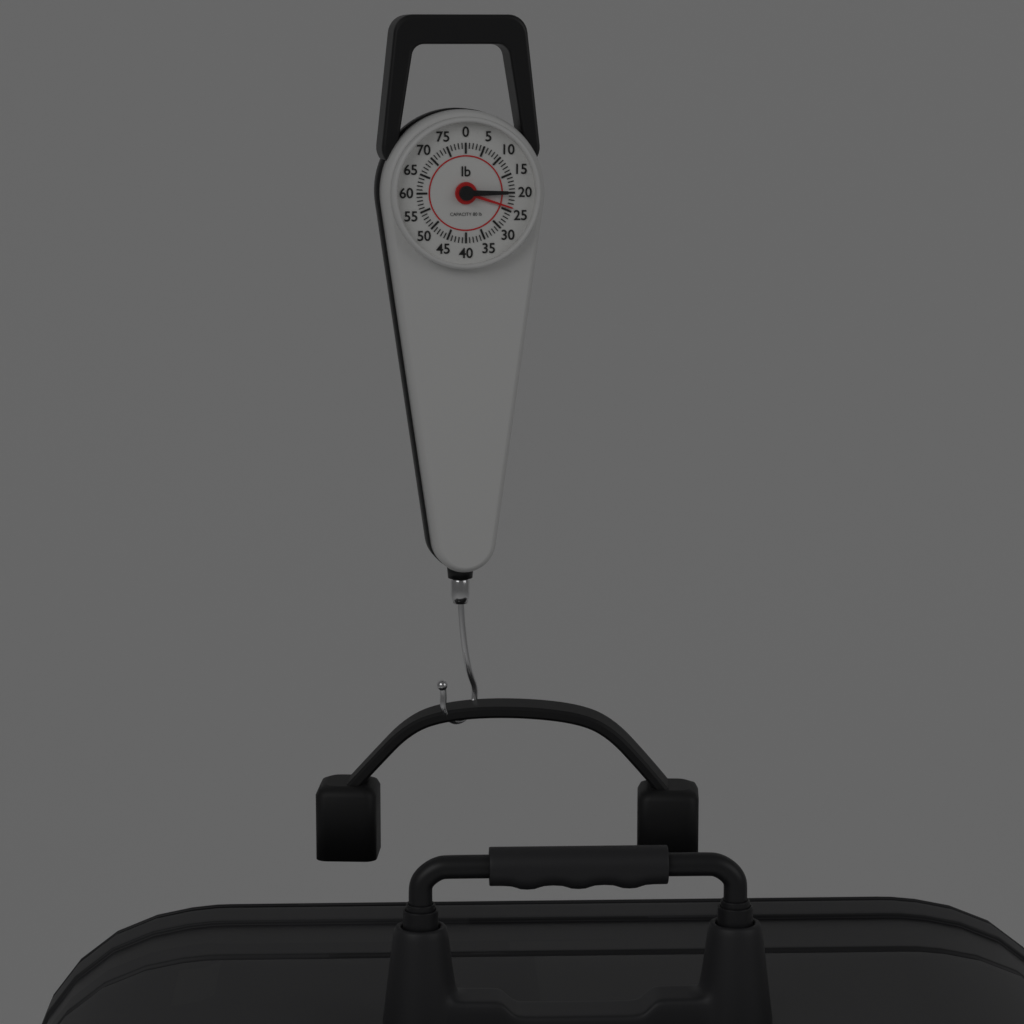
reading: 24 lb
